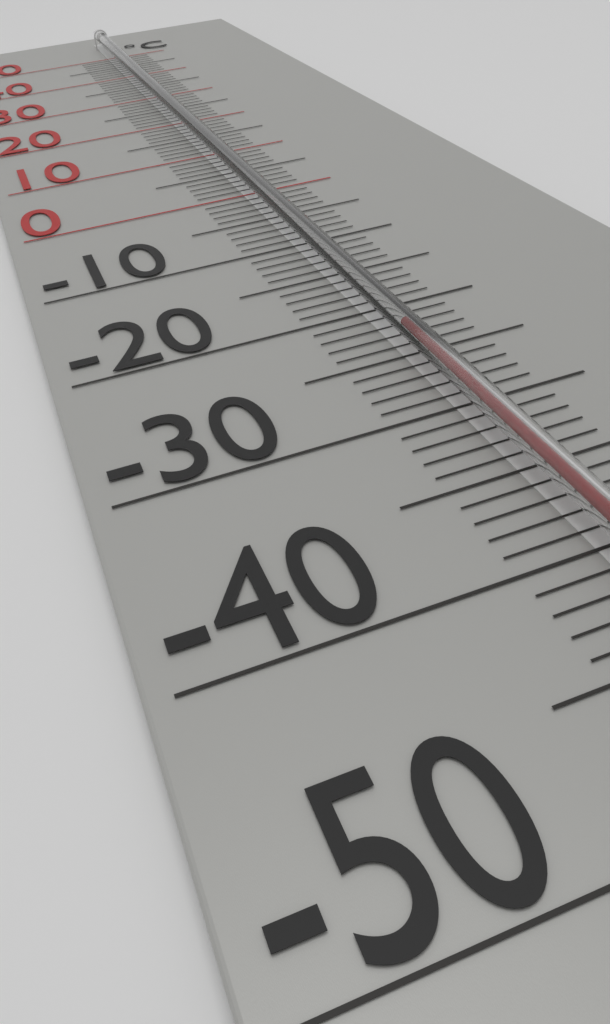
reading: -24 °C
